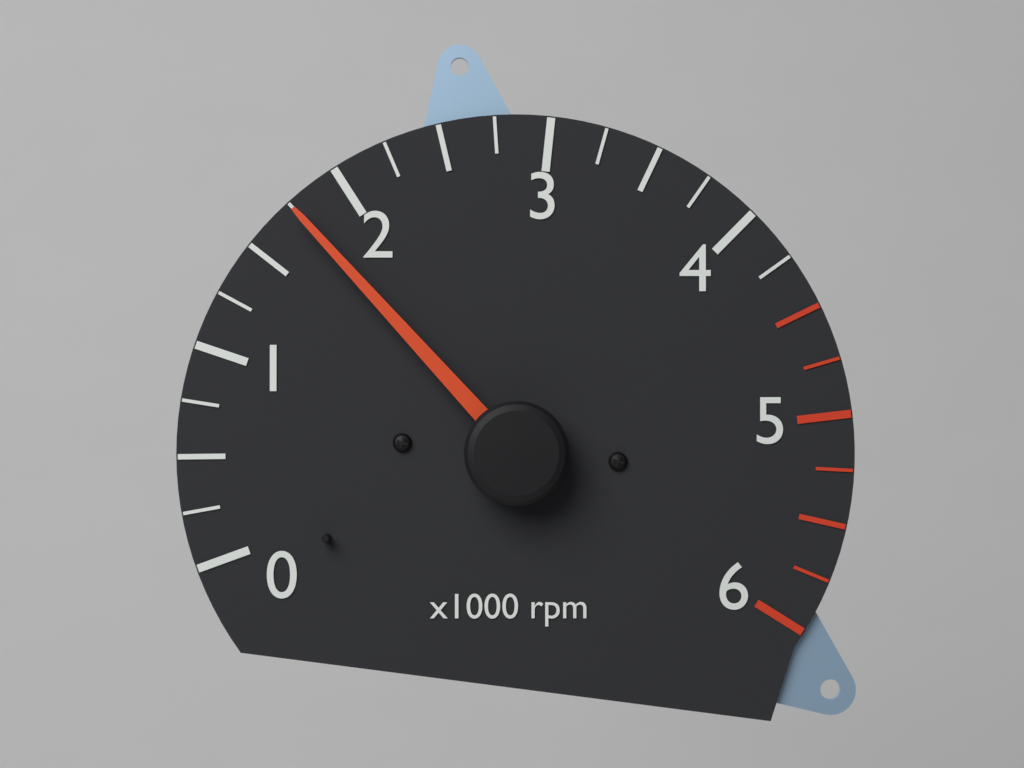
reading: 1750 rpm
